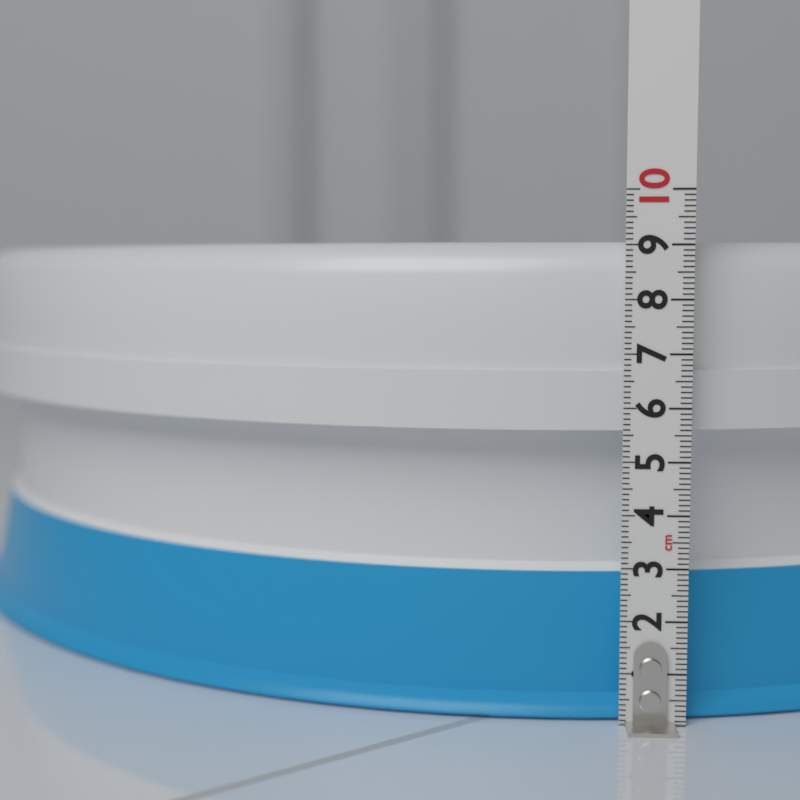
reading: 9.1 cm
